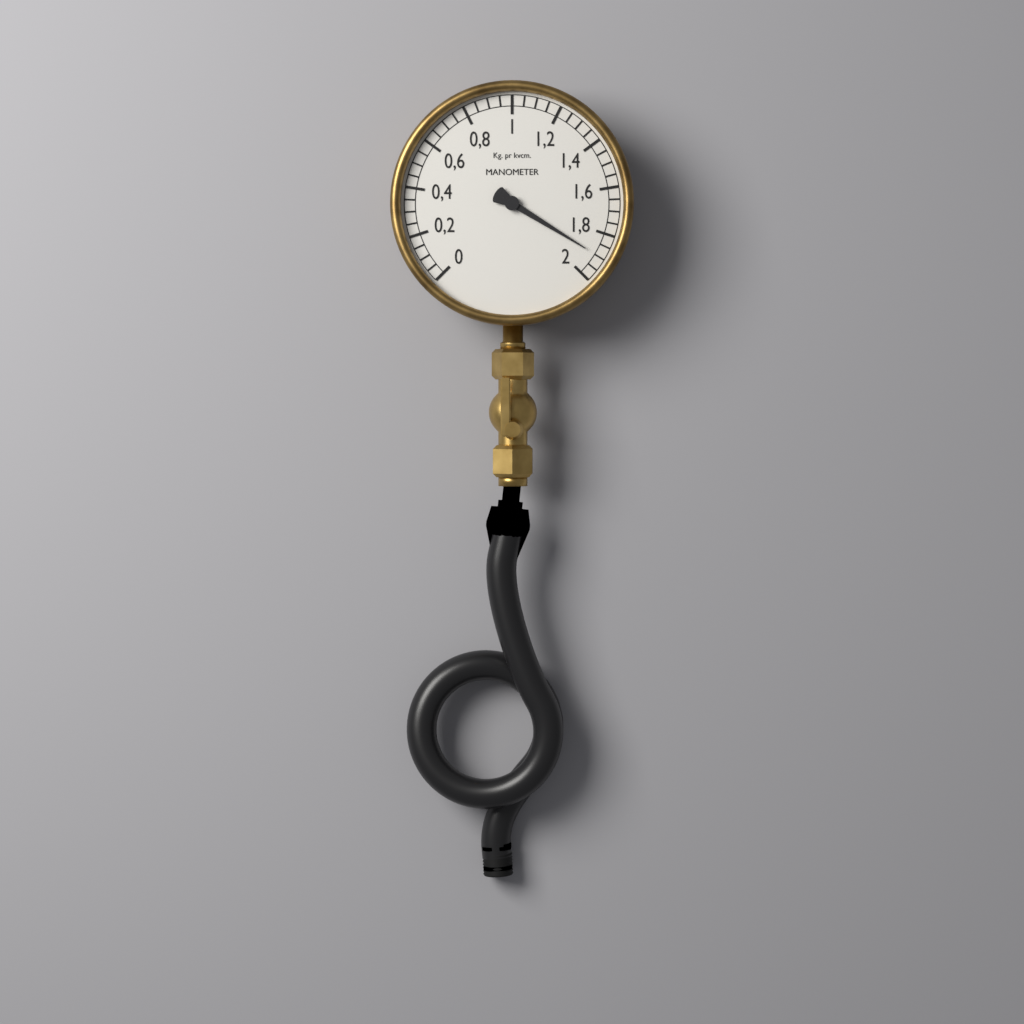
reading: 1.90 kg/cm²
